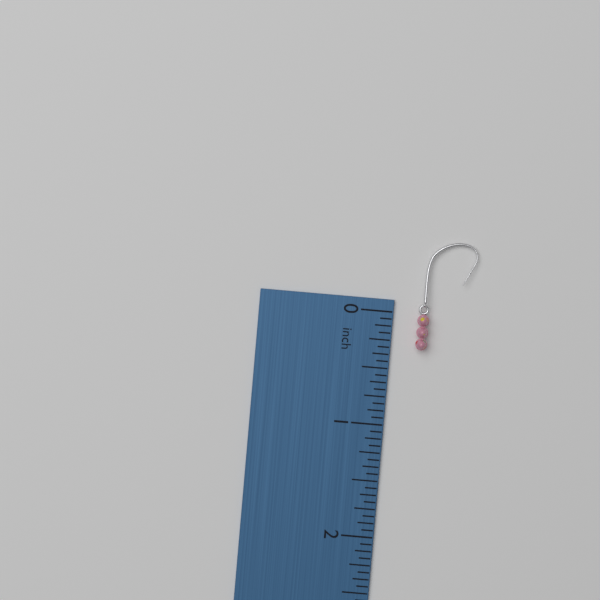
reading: 0.3125 inch
